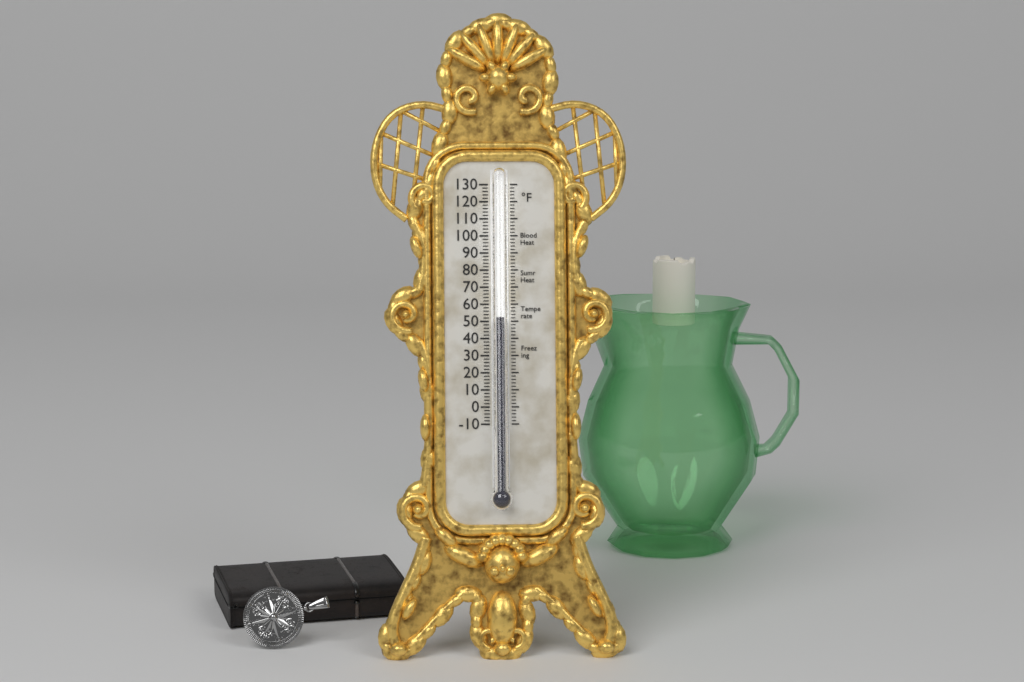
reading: 52 °F
